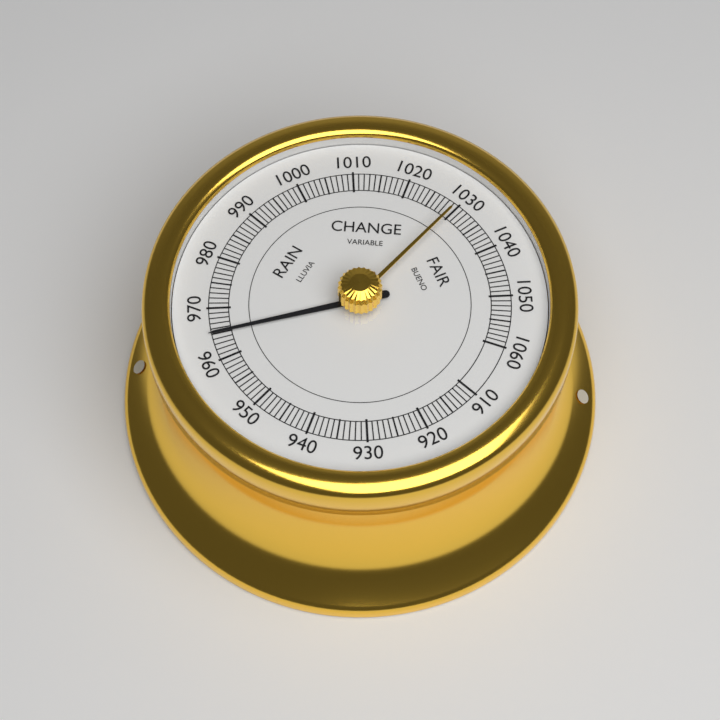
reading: 965 (no unit)
